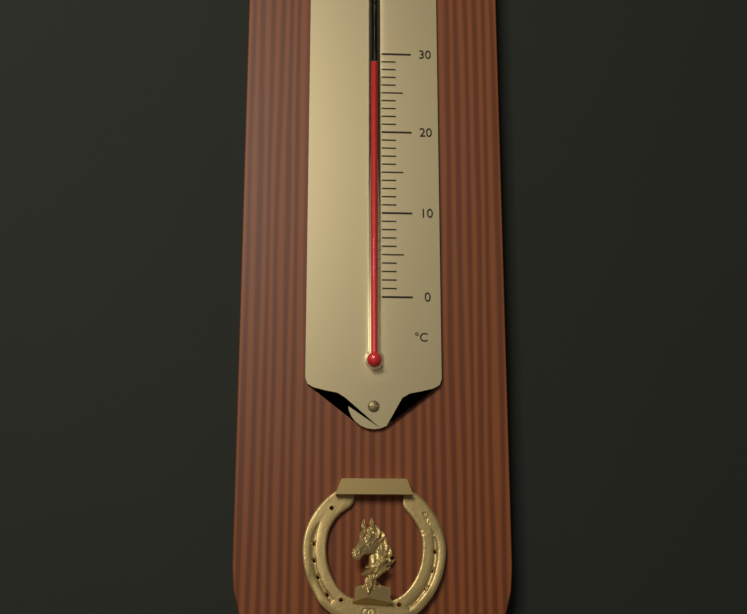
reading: 28 °C
